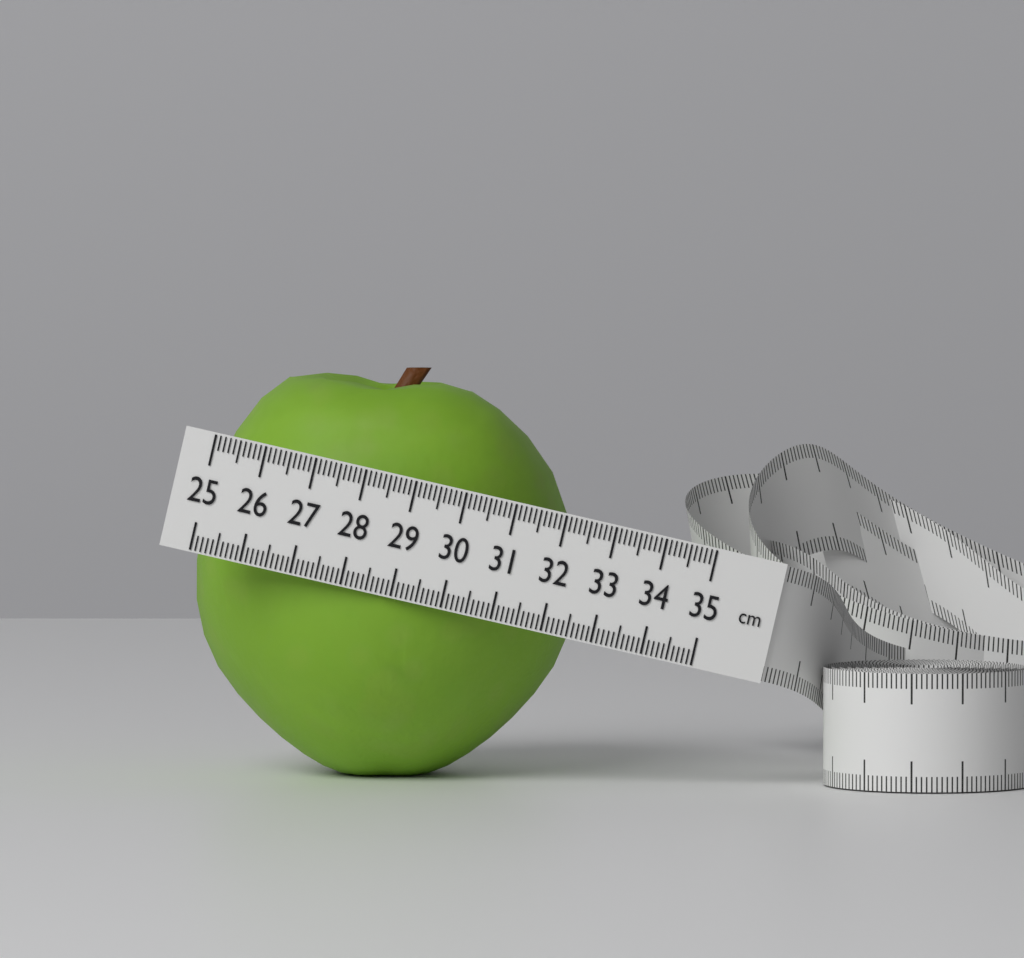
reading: 32.6 cm
